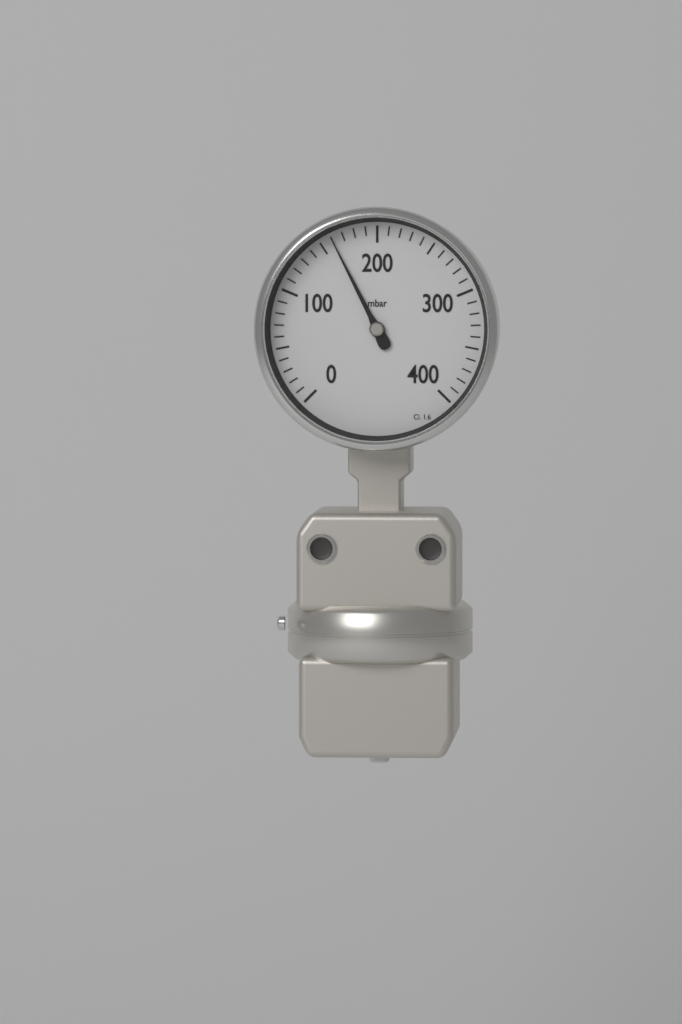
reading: 160 mbar
